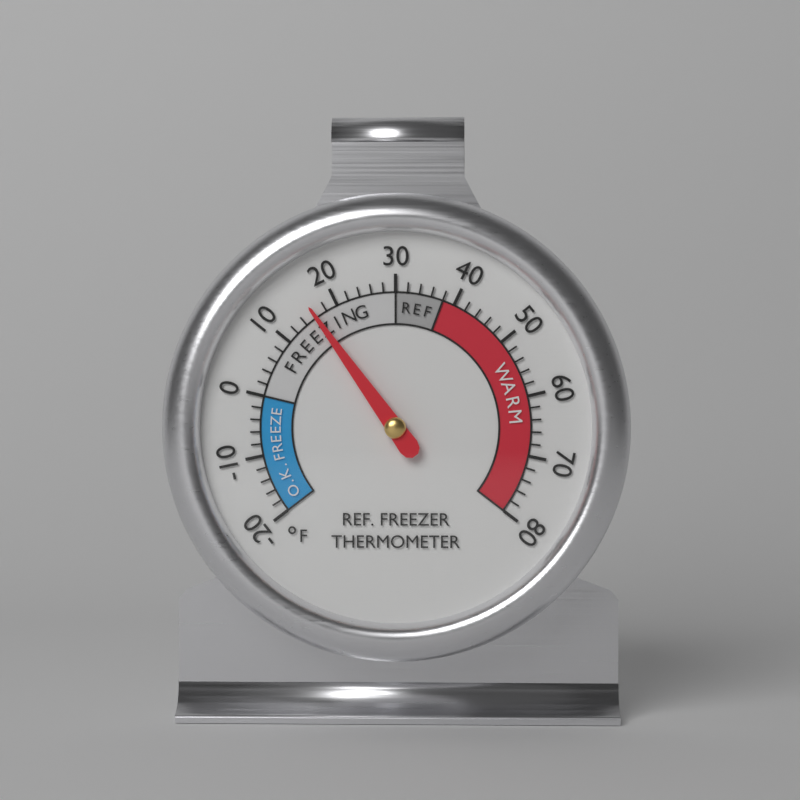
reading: 16 °F
